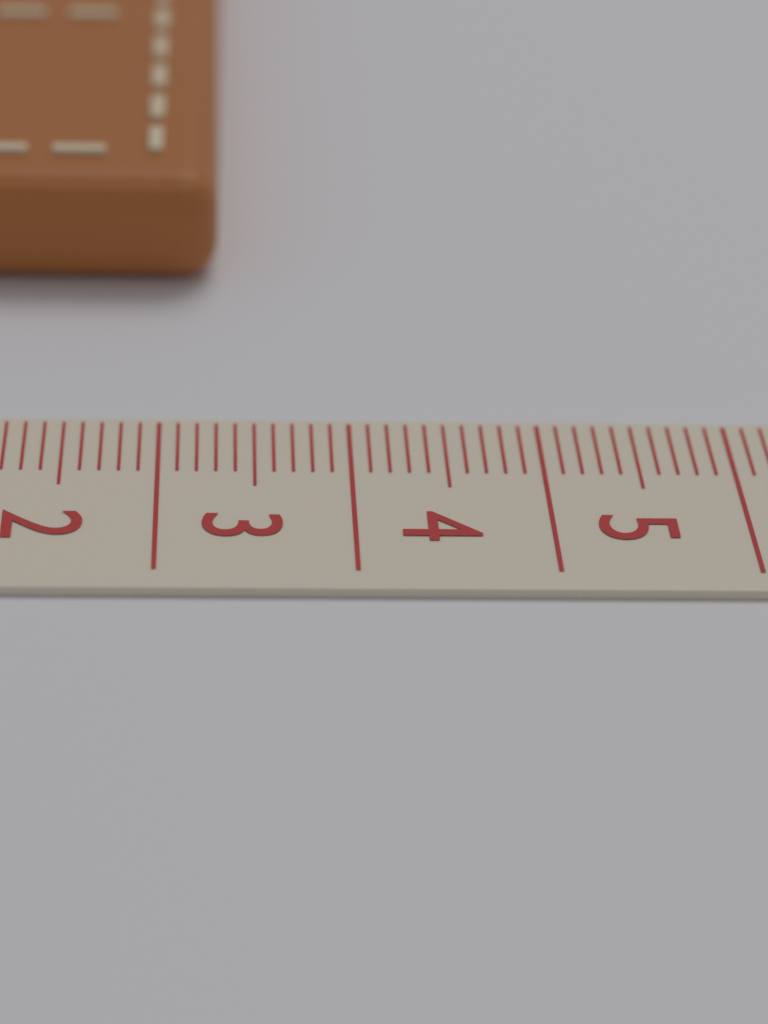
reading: 3.3 cm
